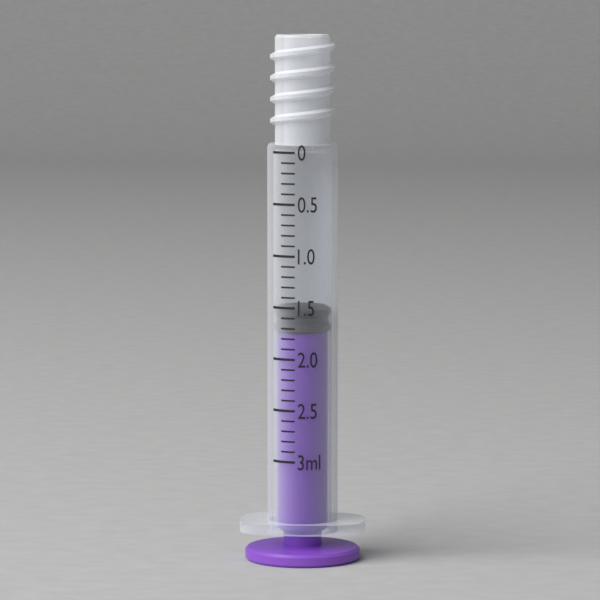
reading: 1.5 ml
